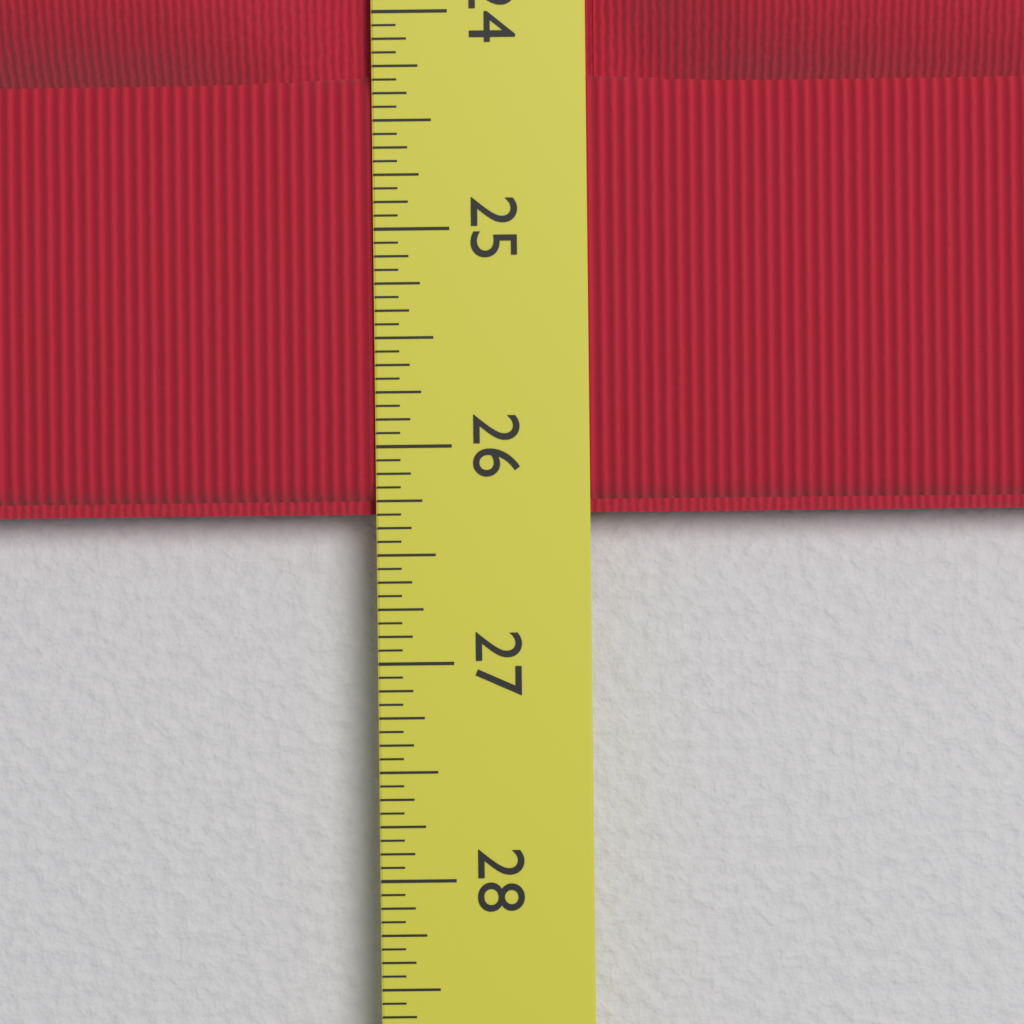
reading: 26.3125 in
